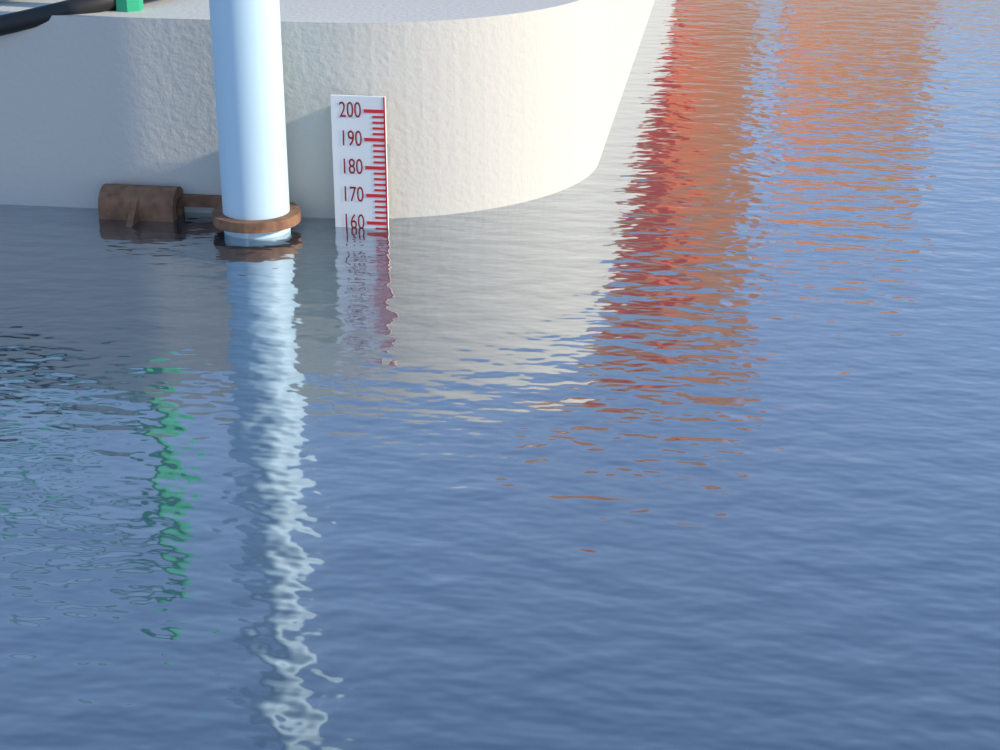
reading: 158 (no unit)
